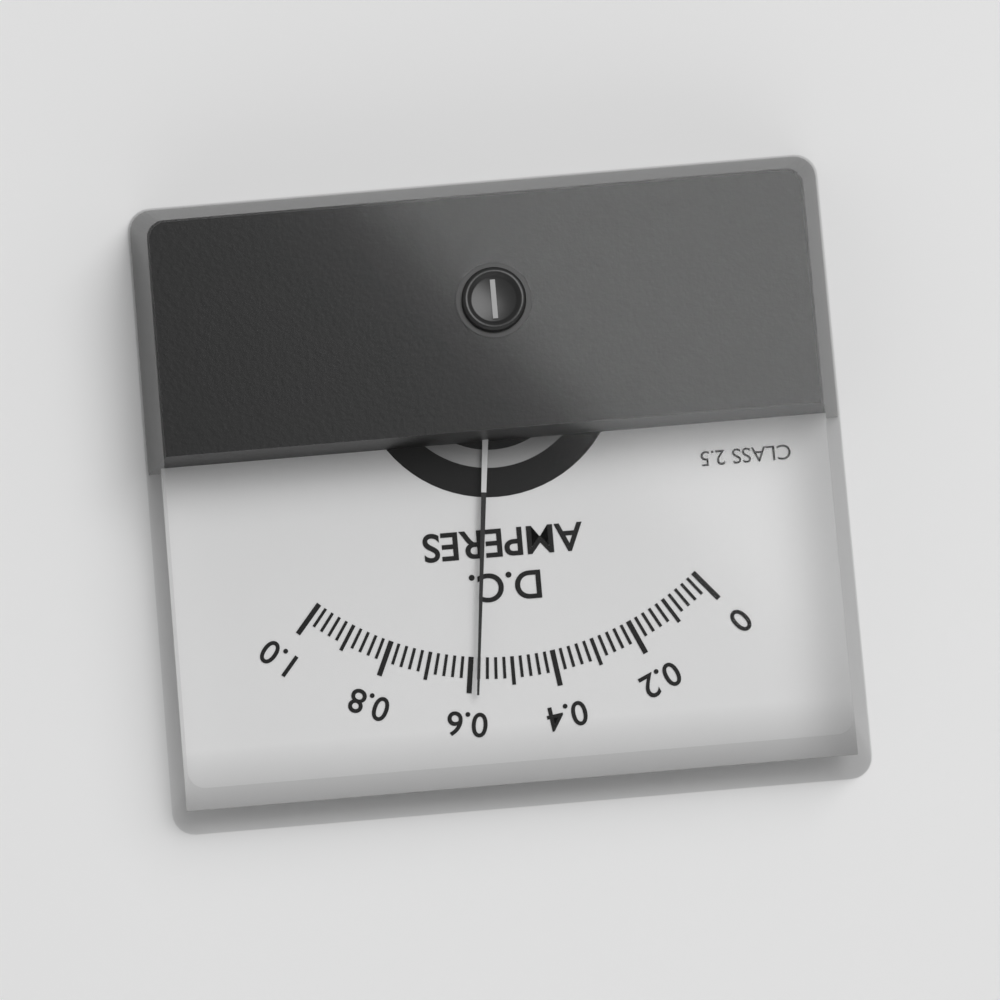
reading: 0.58 A
